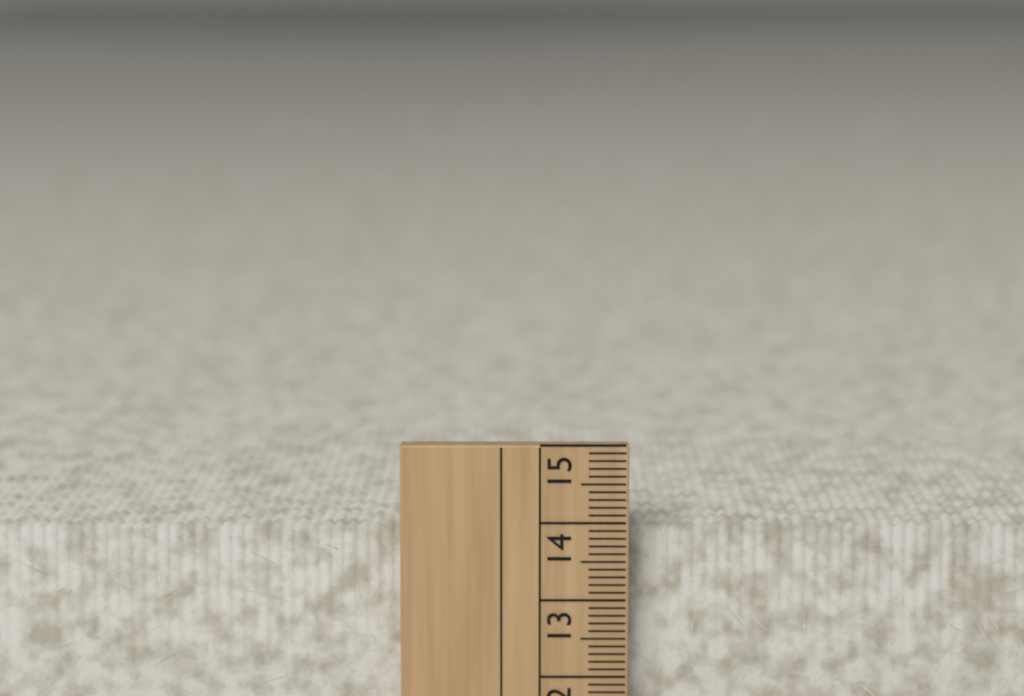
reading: 13.9 cm
